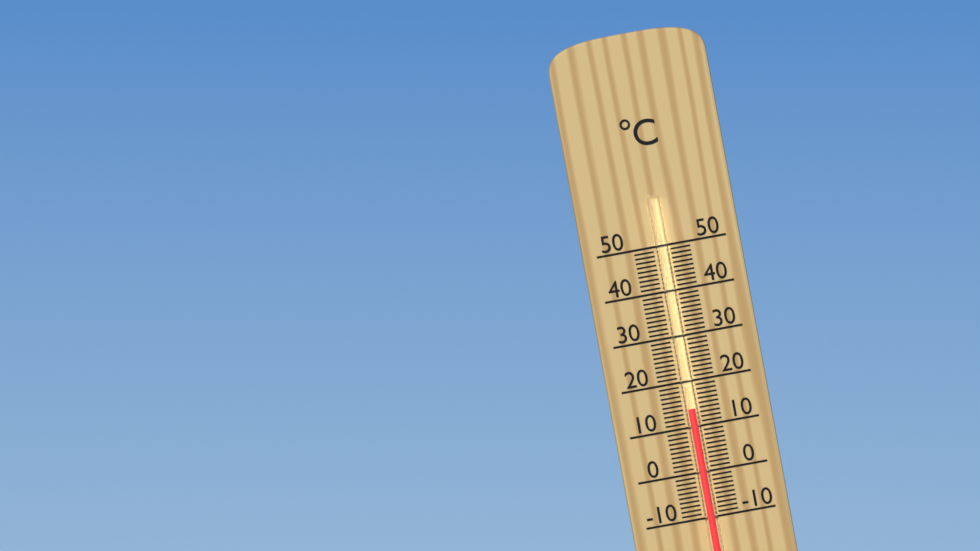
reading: 14 °C
